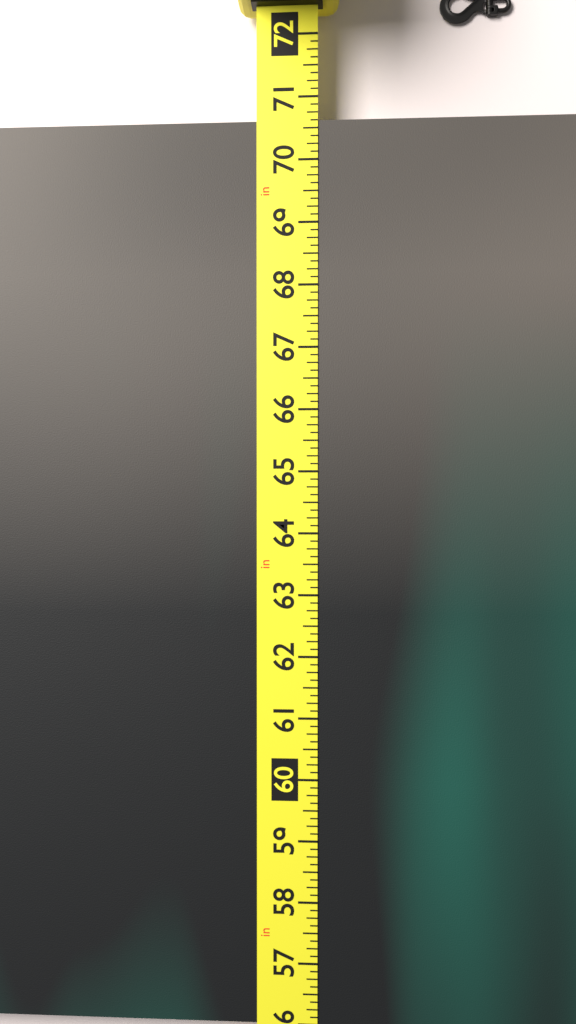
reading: 70.625 in
